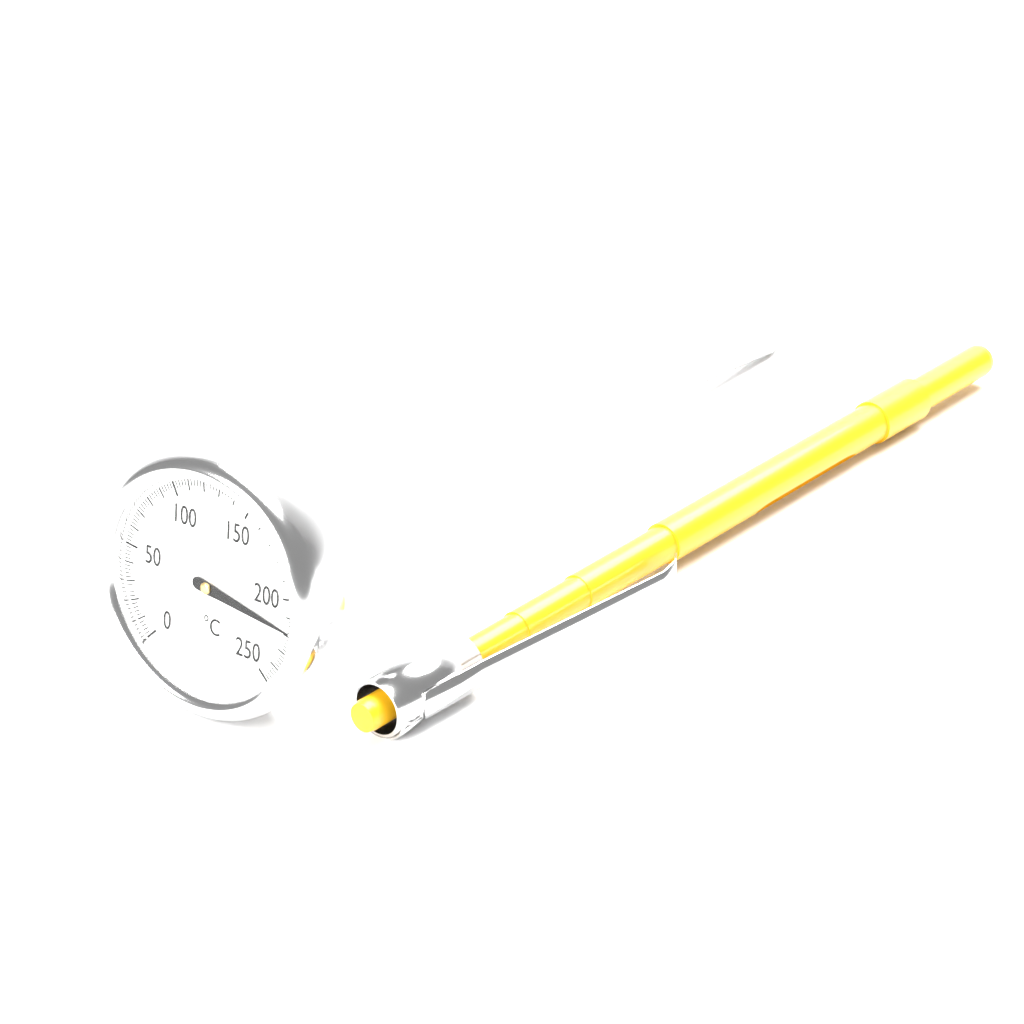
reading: 218 °C
